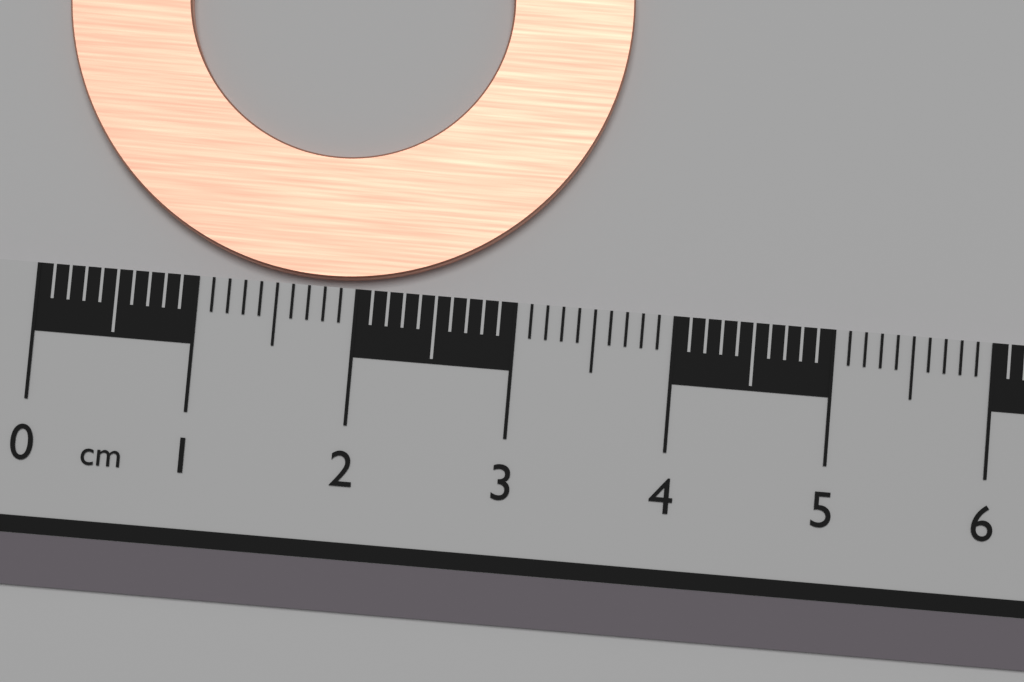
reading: 3.6 cm
